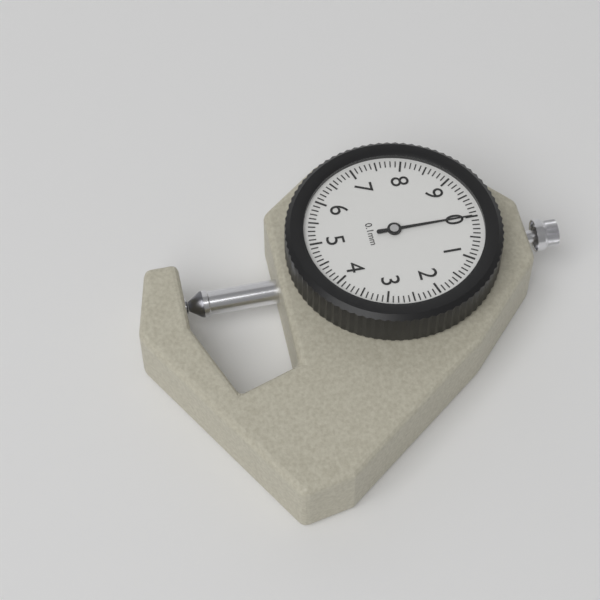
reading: 0.0 mm
